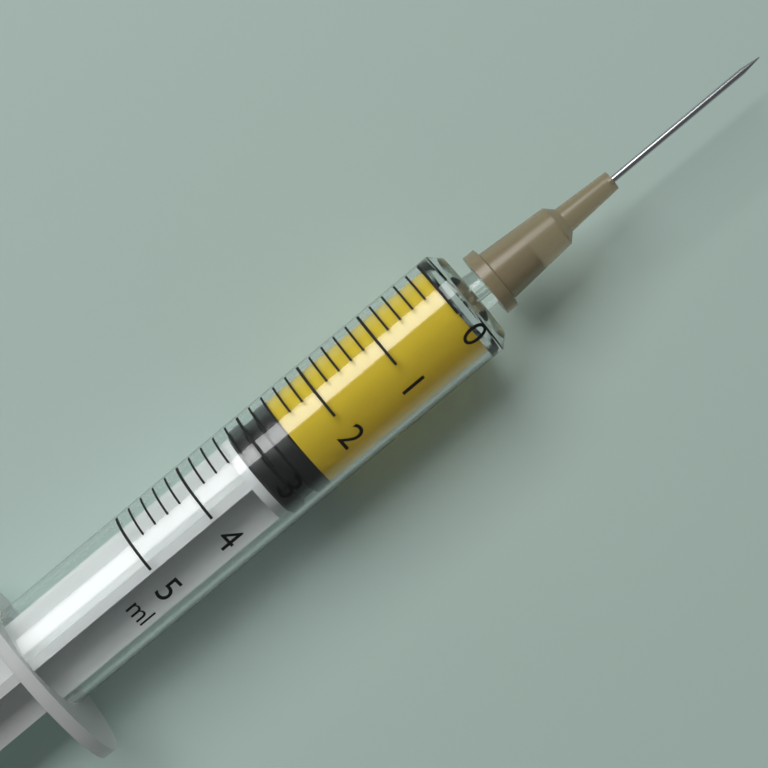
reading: 2.6 ml
